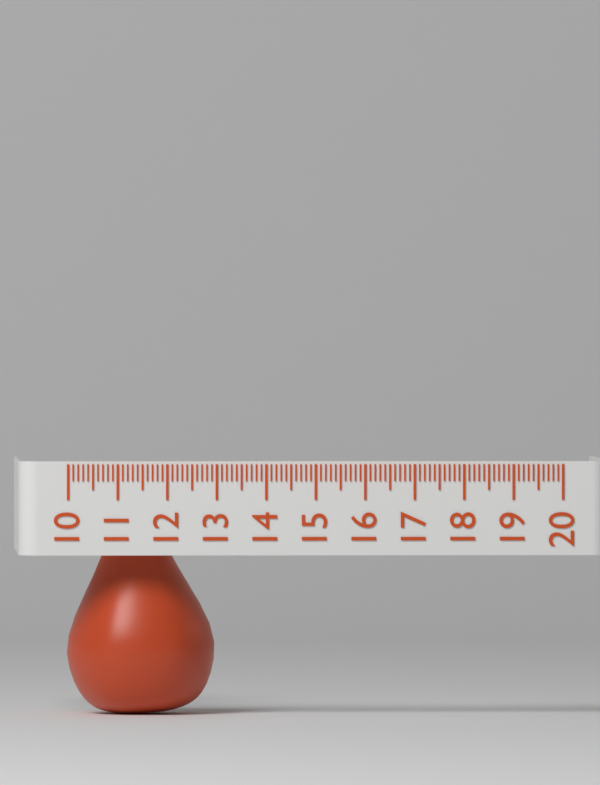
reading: 13.0 (no unit)
